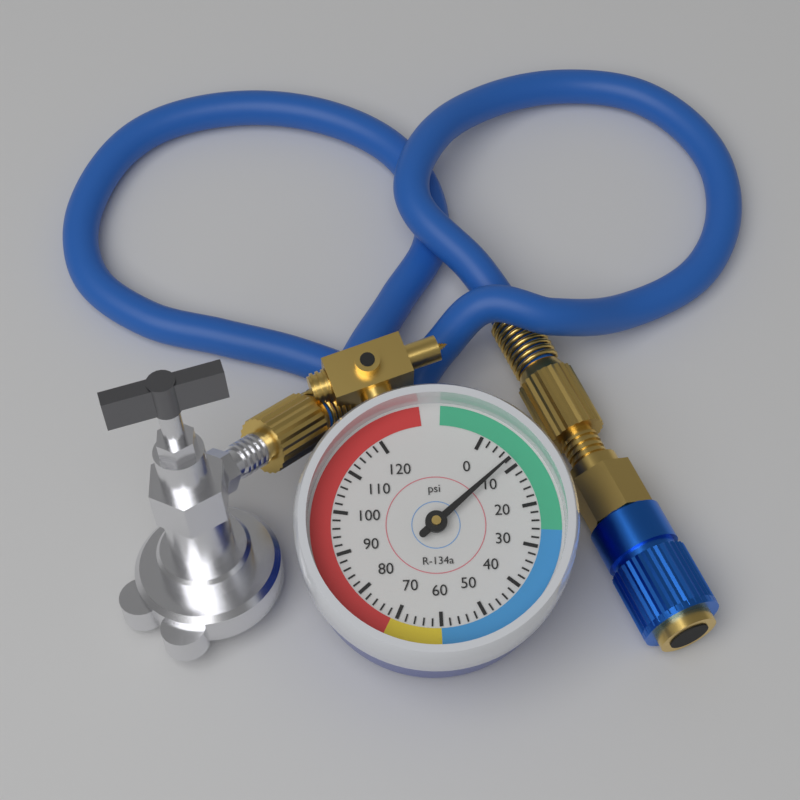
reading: 8 psi
